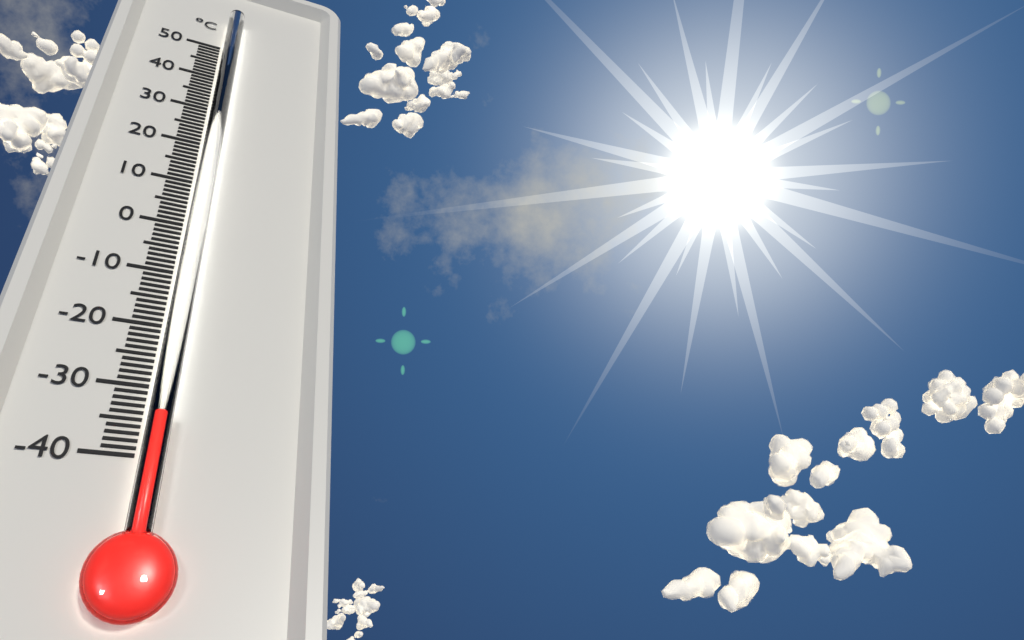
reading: -35 °C
